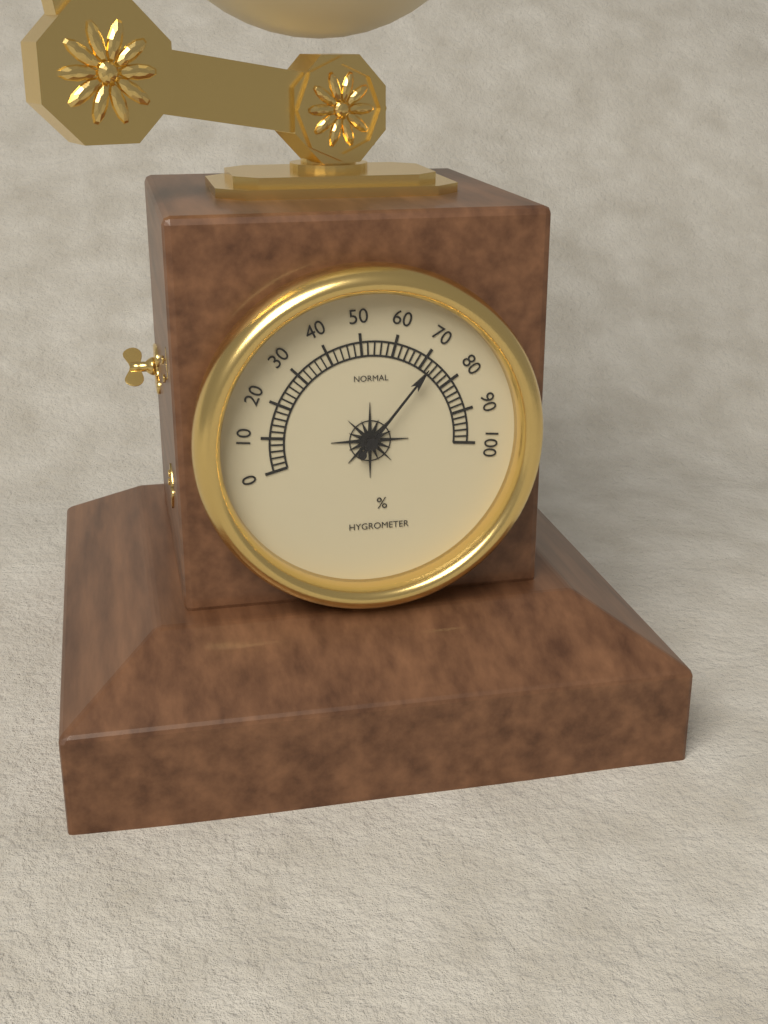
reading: 72 %
